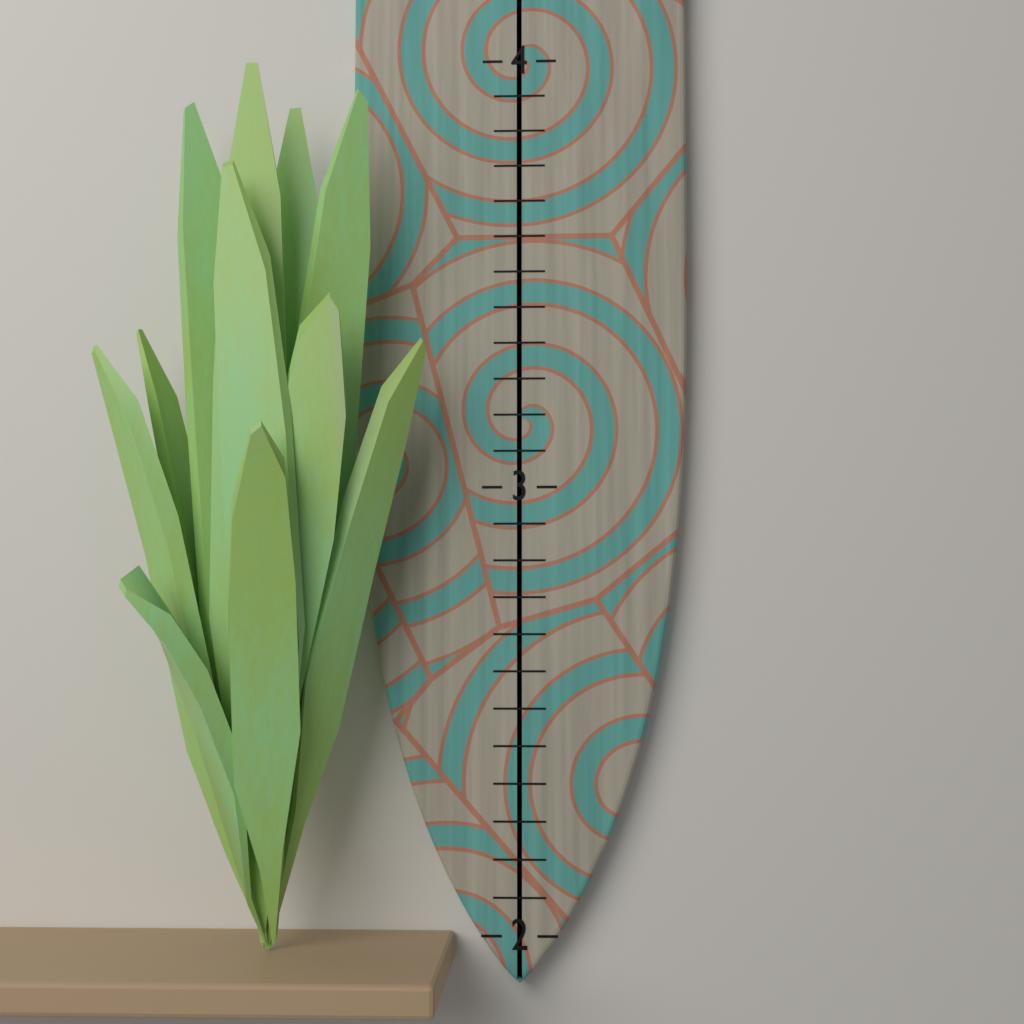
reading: 3.916667 (no unit)
